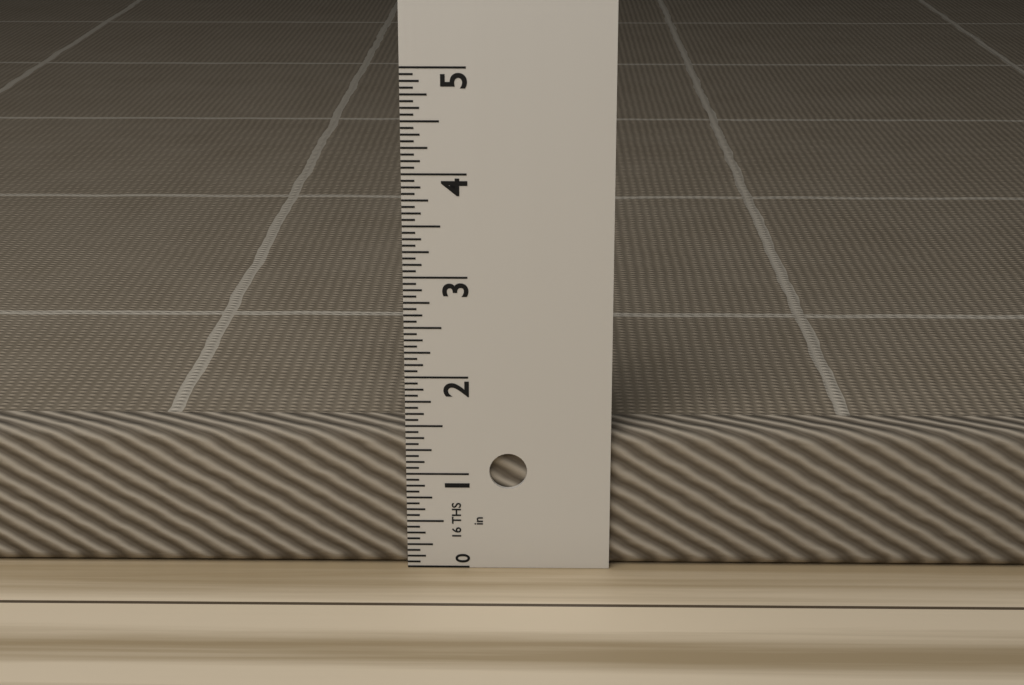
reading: 1.4375 in
